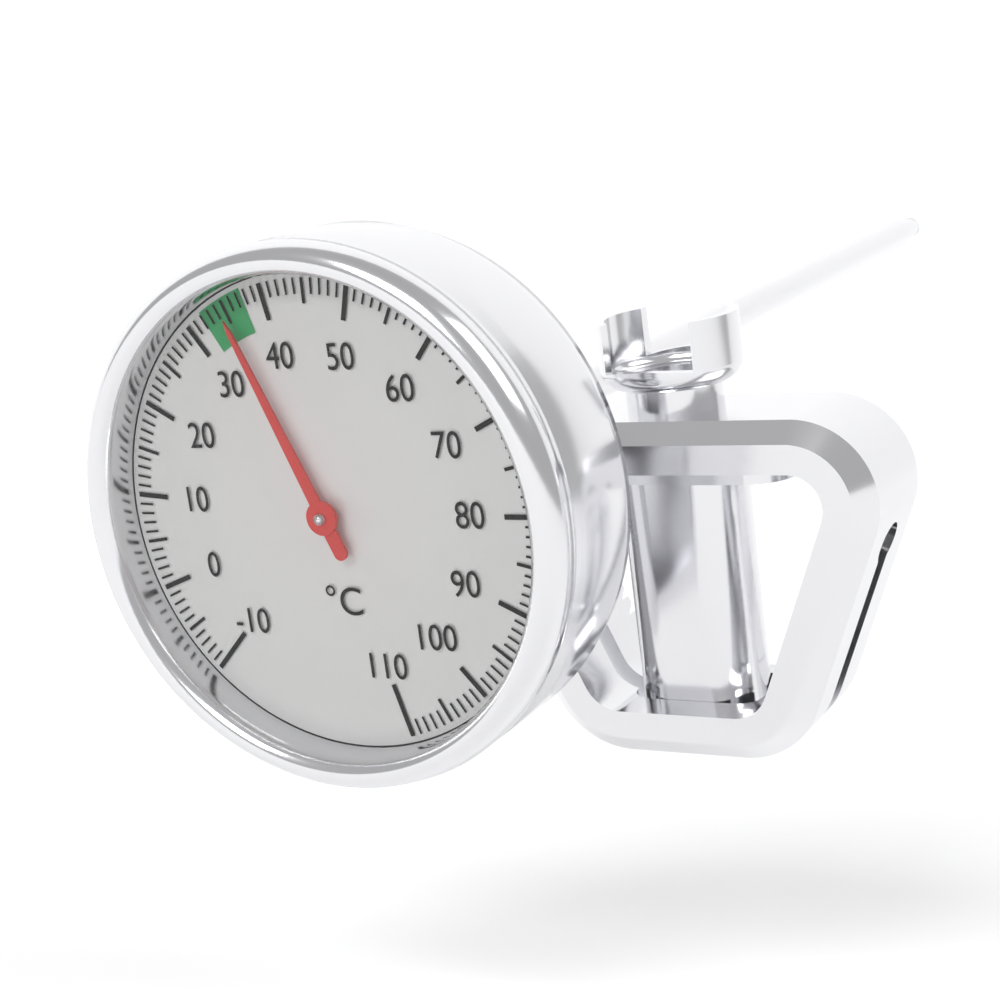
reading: 35 °C
